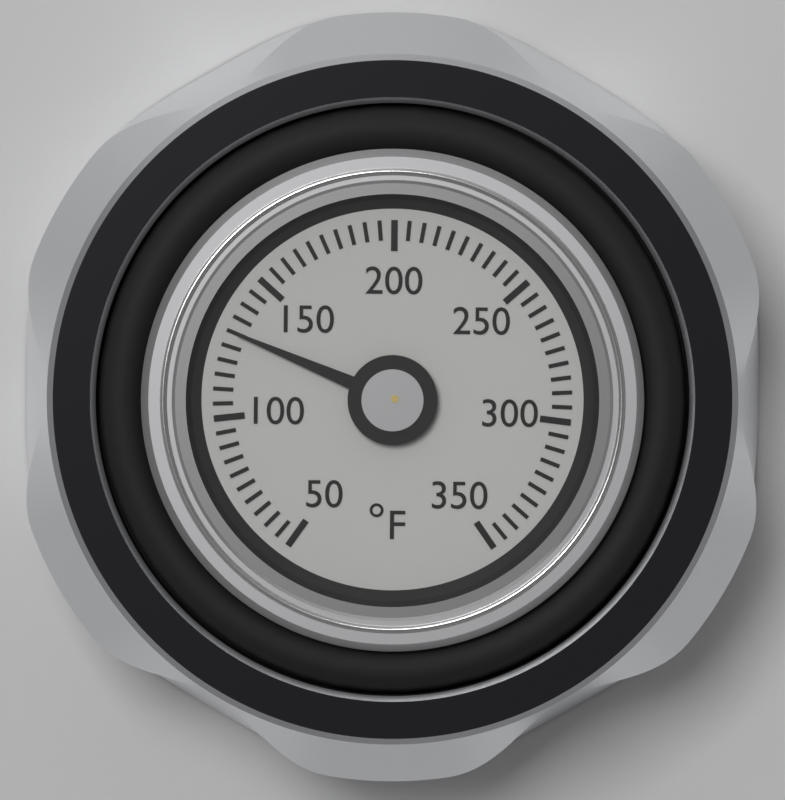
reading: 130 °F
